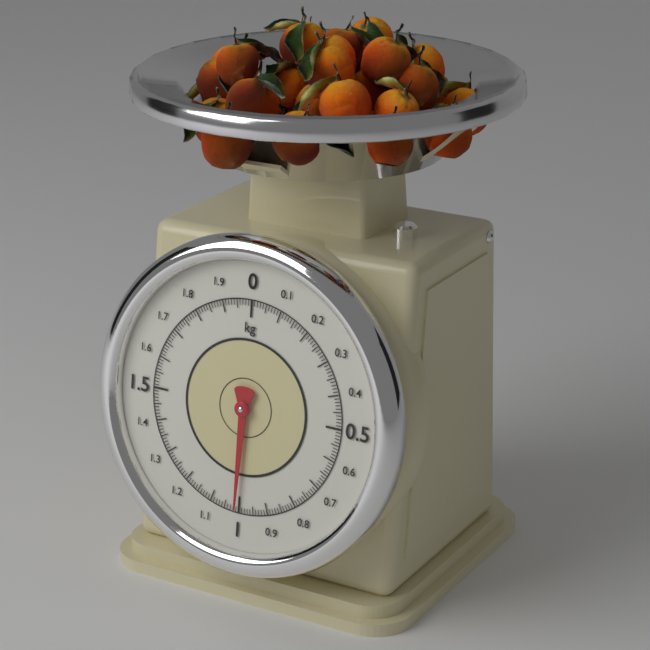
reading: 1.01 kg
